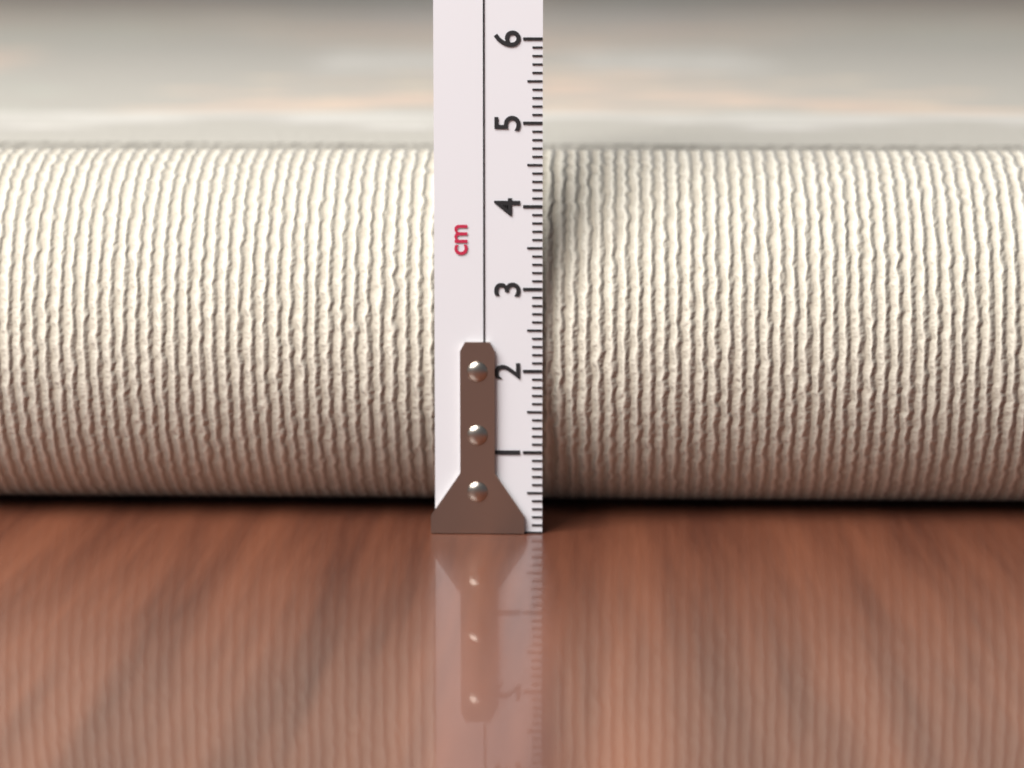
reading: 4.5 cm
